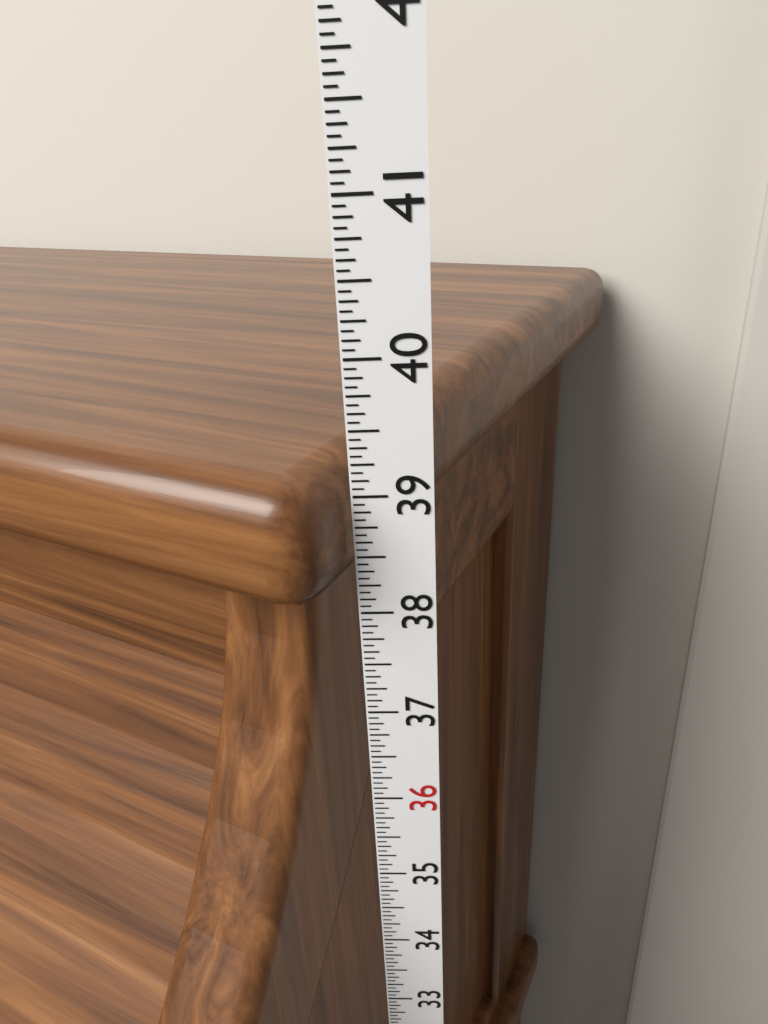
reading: 39.2500 in
